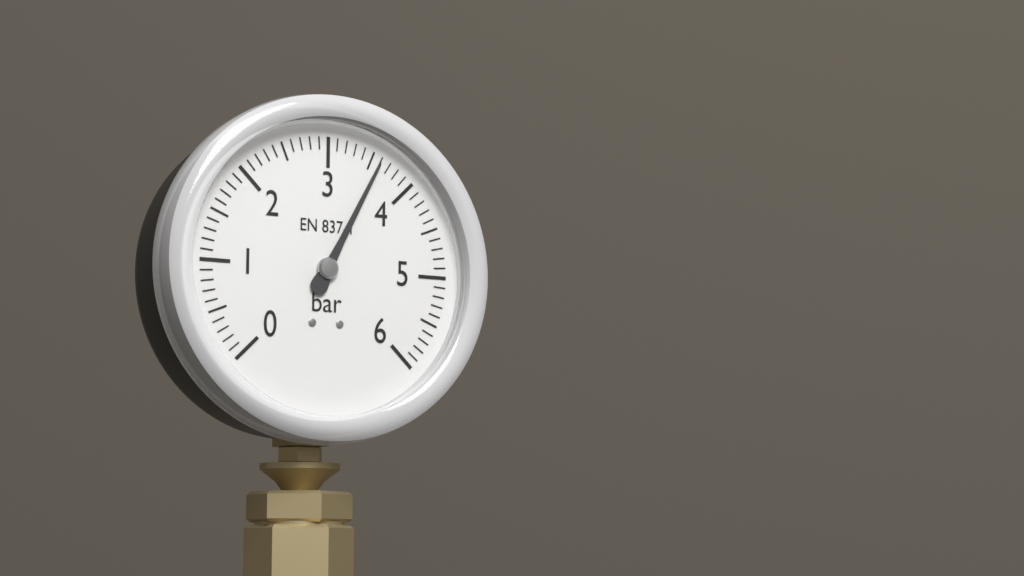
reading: 3.6 bar
